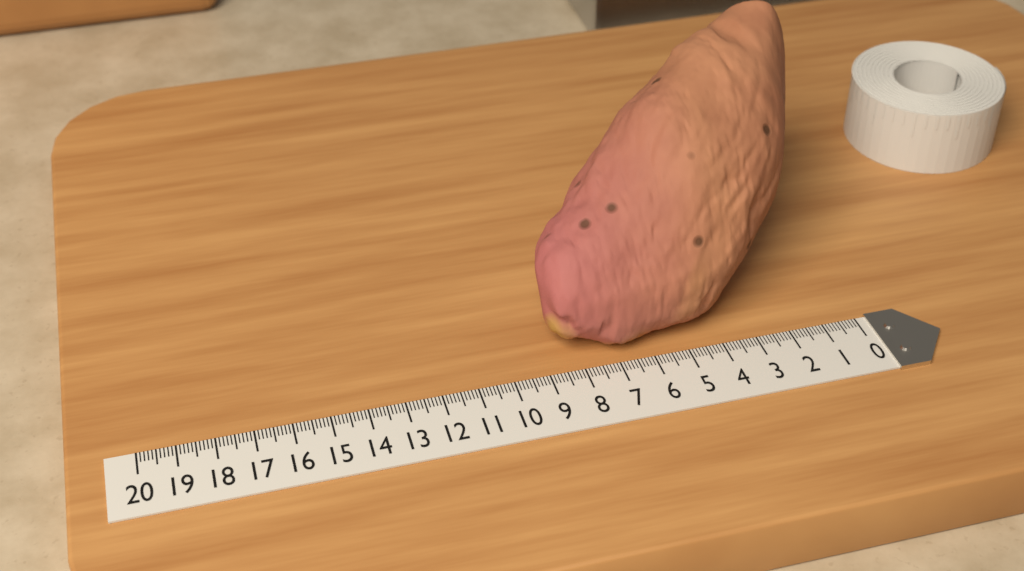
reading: 8.9 (no unit)
